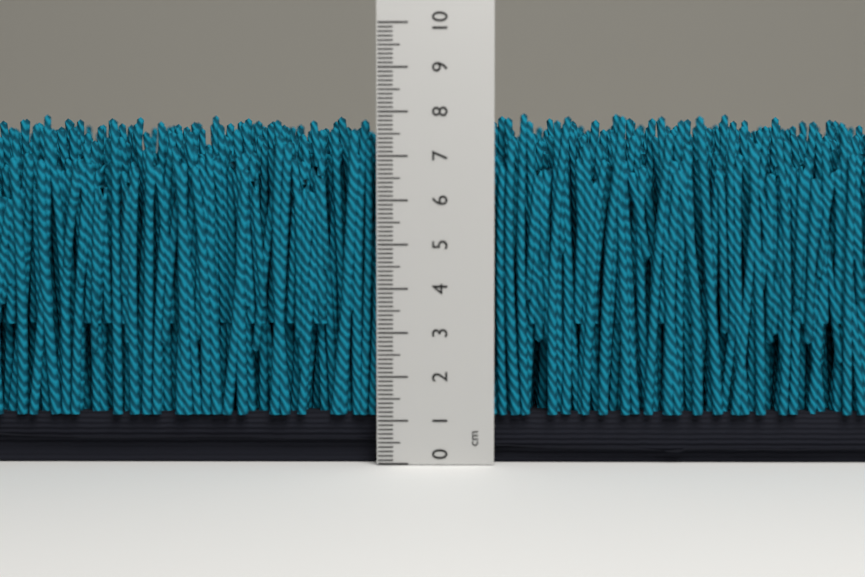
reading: 8.0 cm
